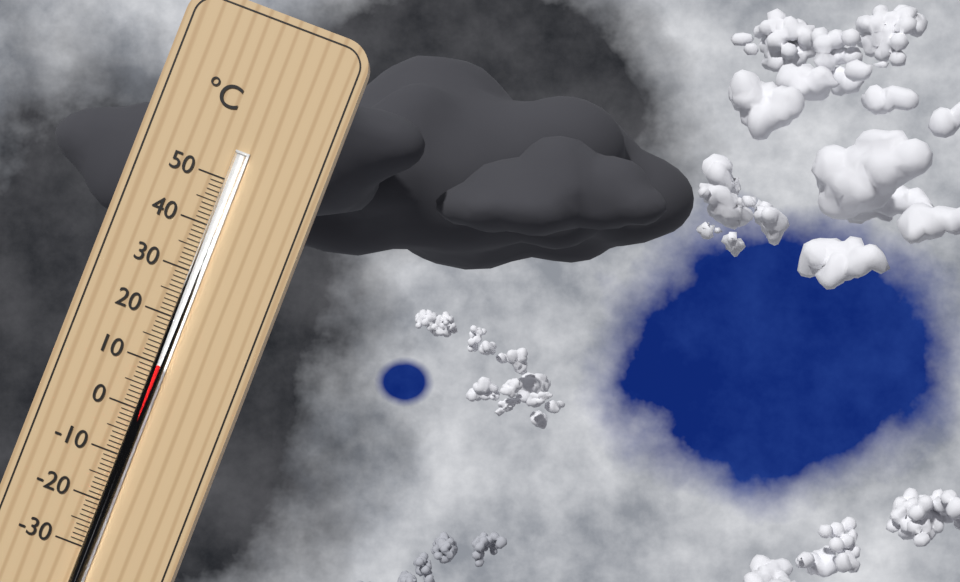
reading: 10 °C
